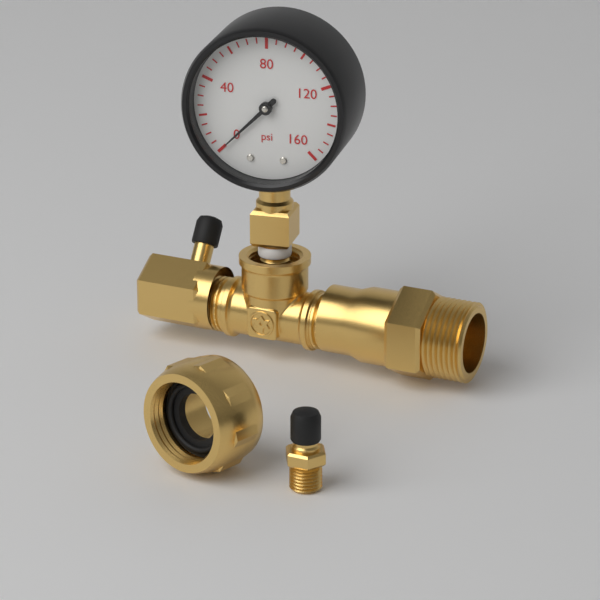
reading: 0 psi
